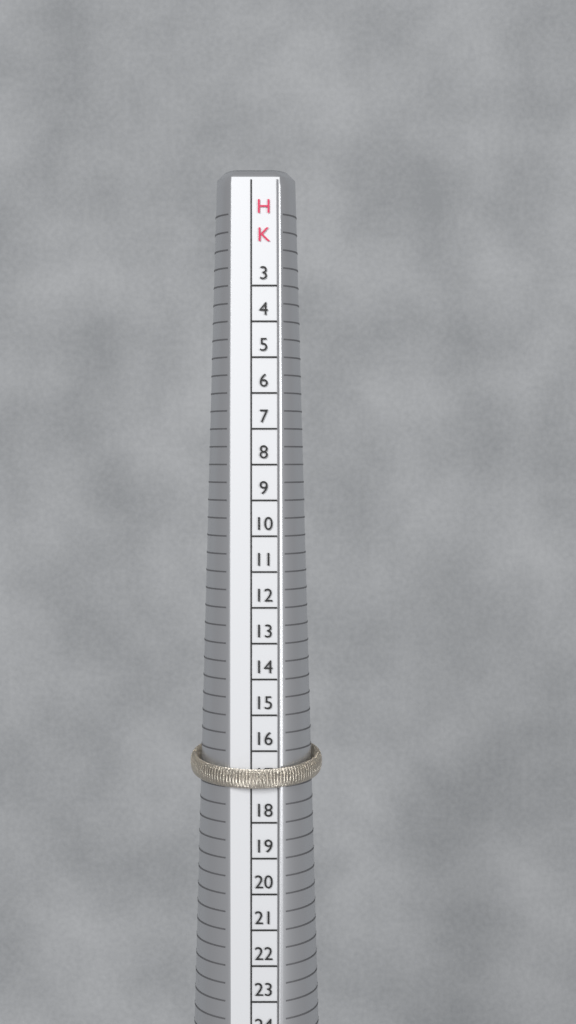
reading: 17 HK
